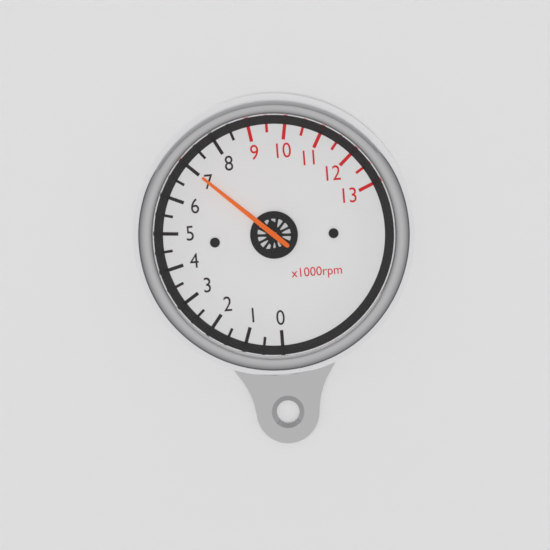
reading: 7.0 x1000rpm
